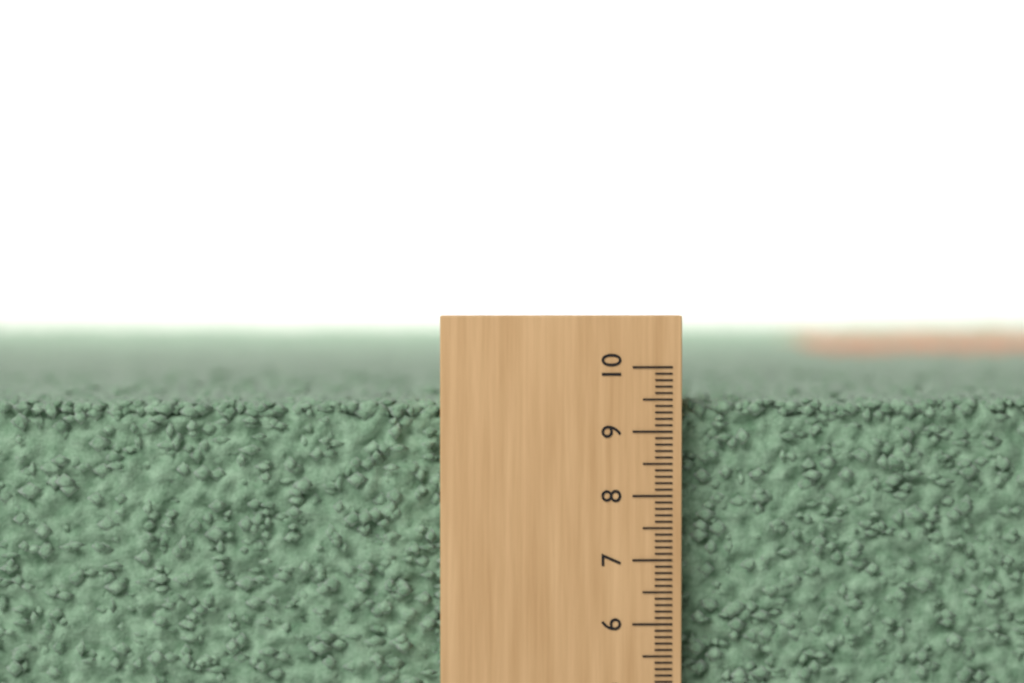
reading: 9.5 (no unit)
